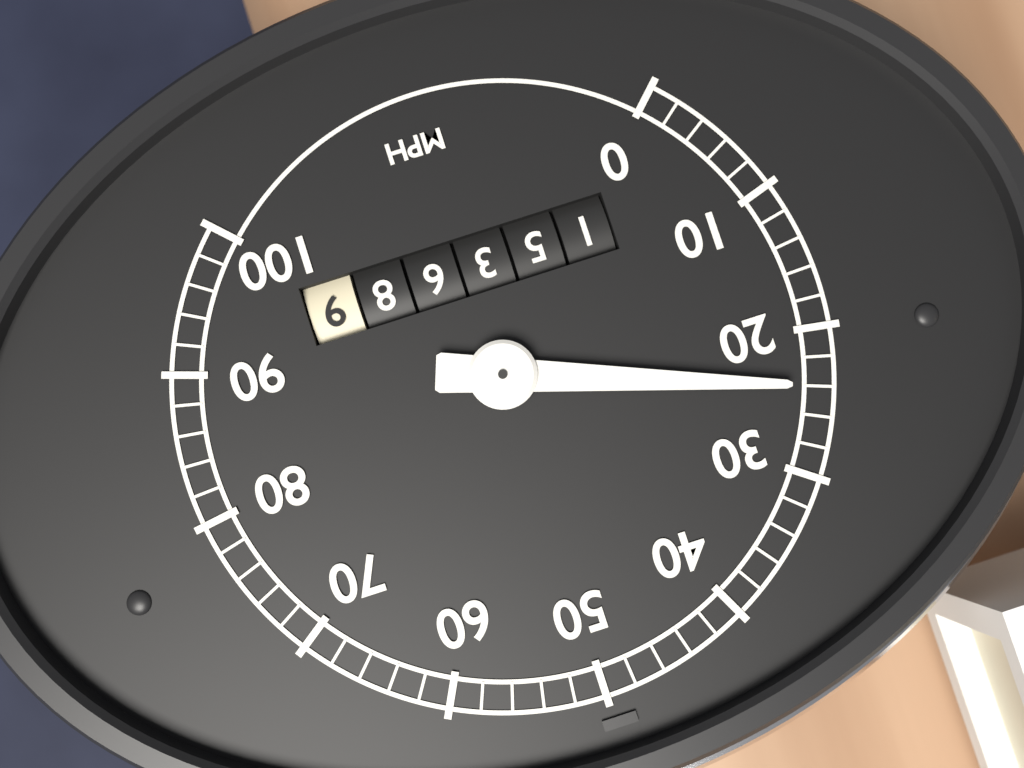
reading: 24 mph
